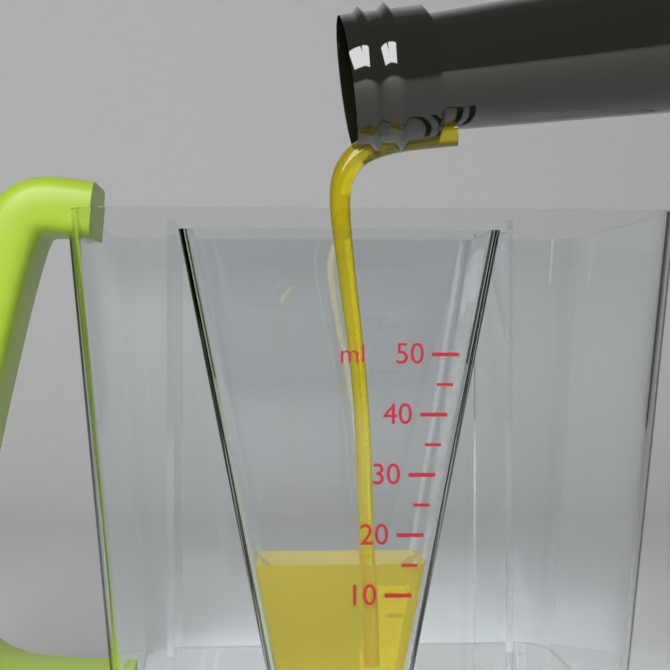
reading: 15 ml
